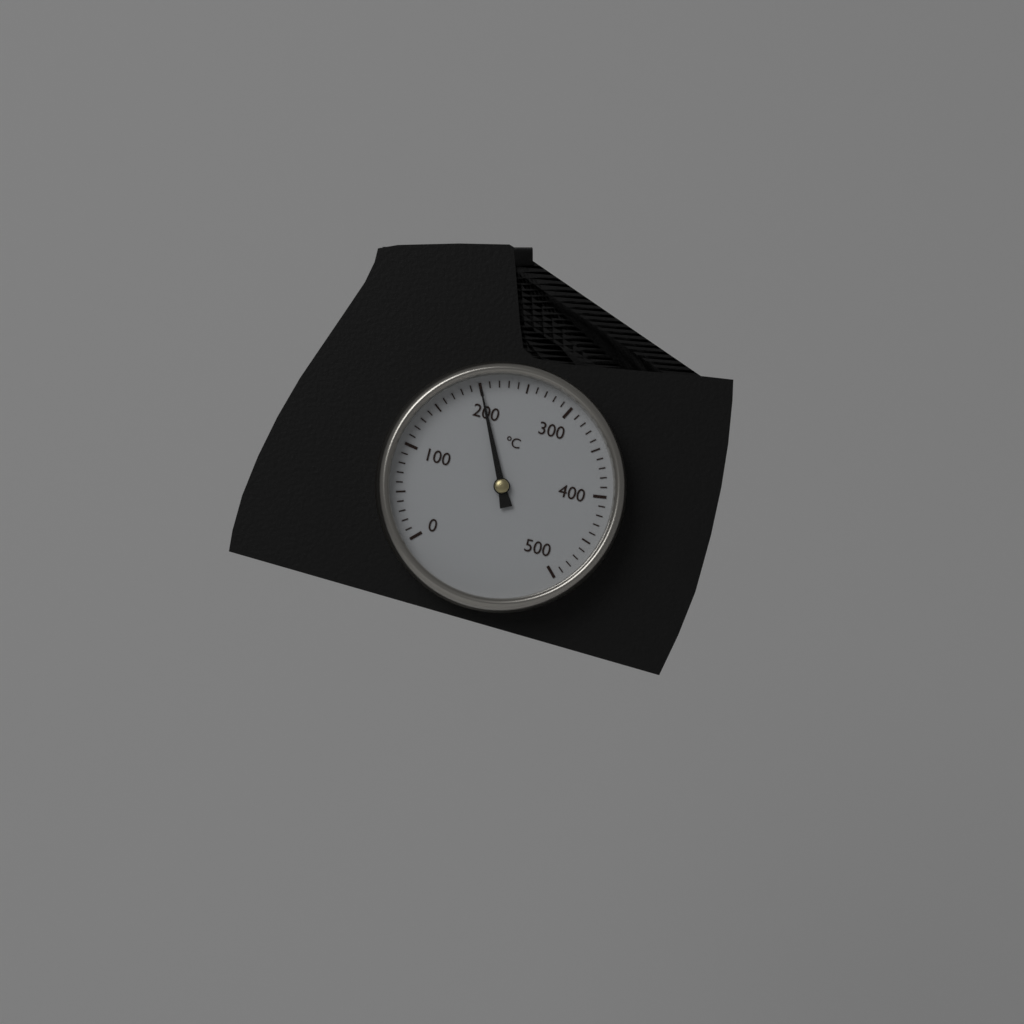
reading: 200 °C
